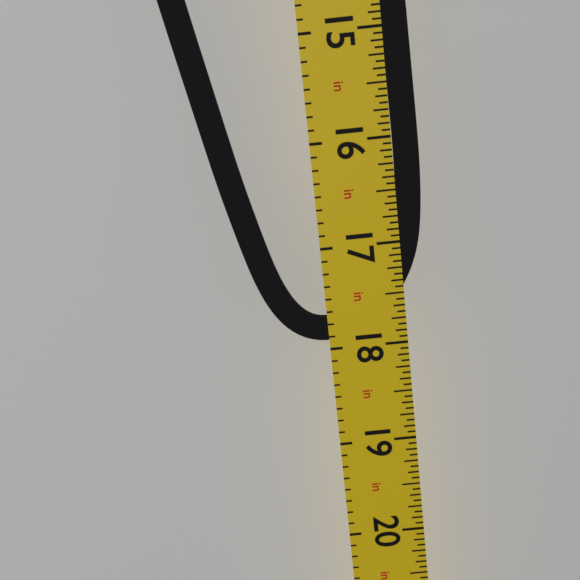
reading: 17.9375 in
